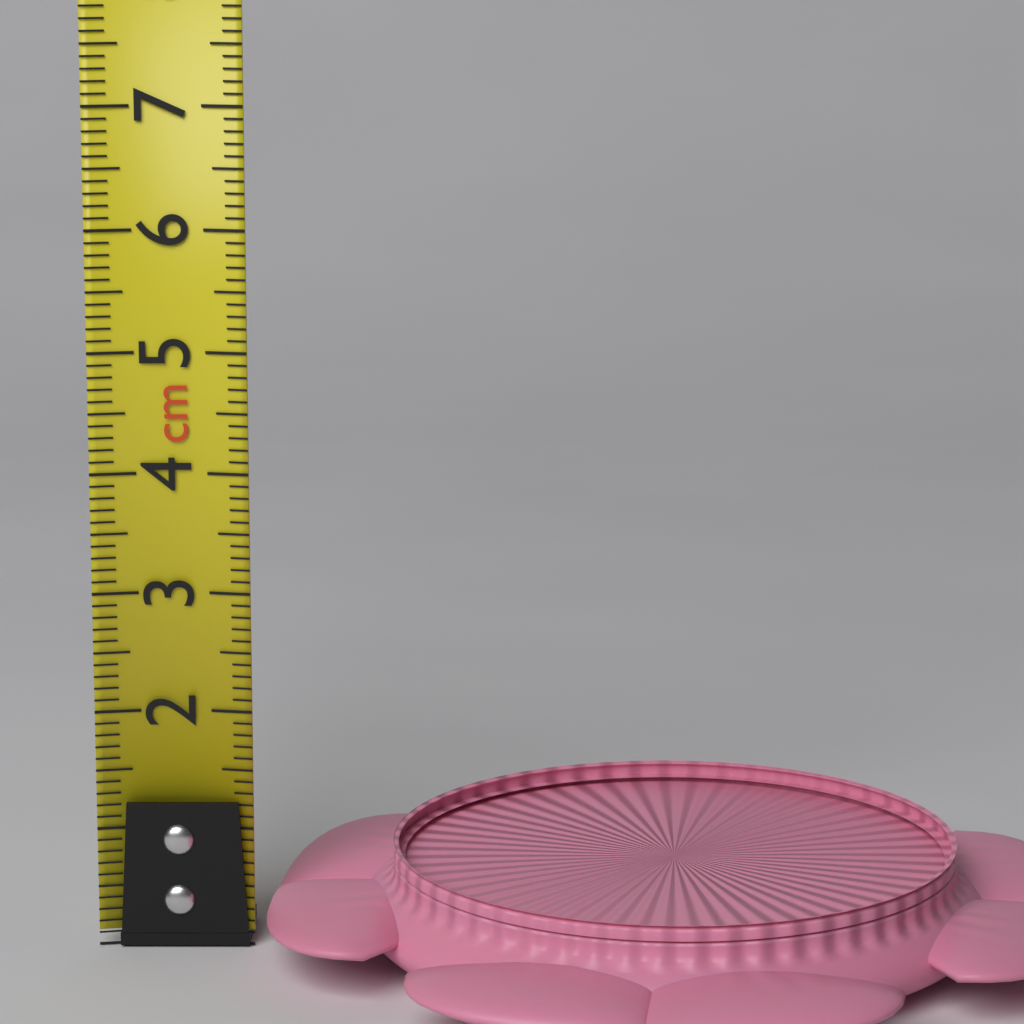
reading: 0.9 cm
